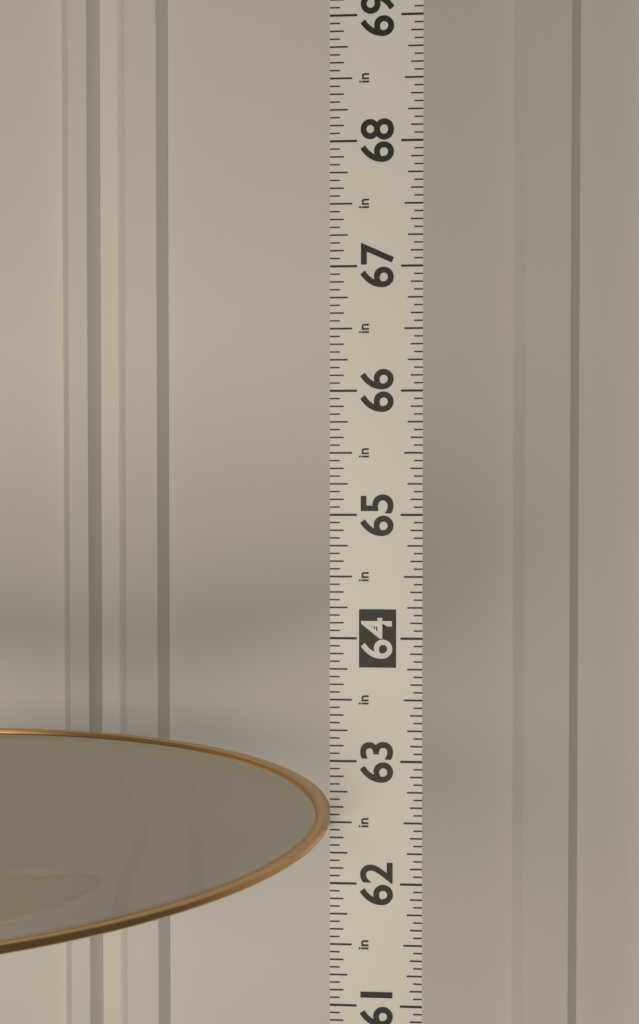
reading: 62.5000 in
